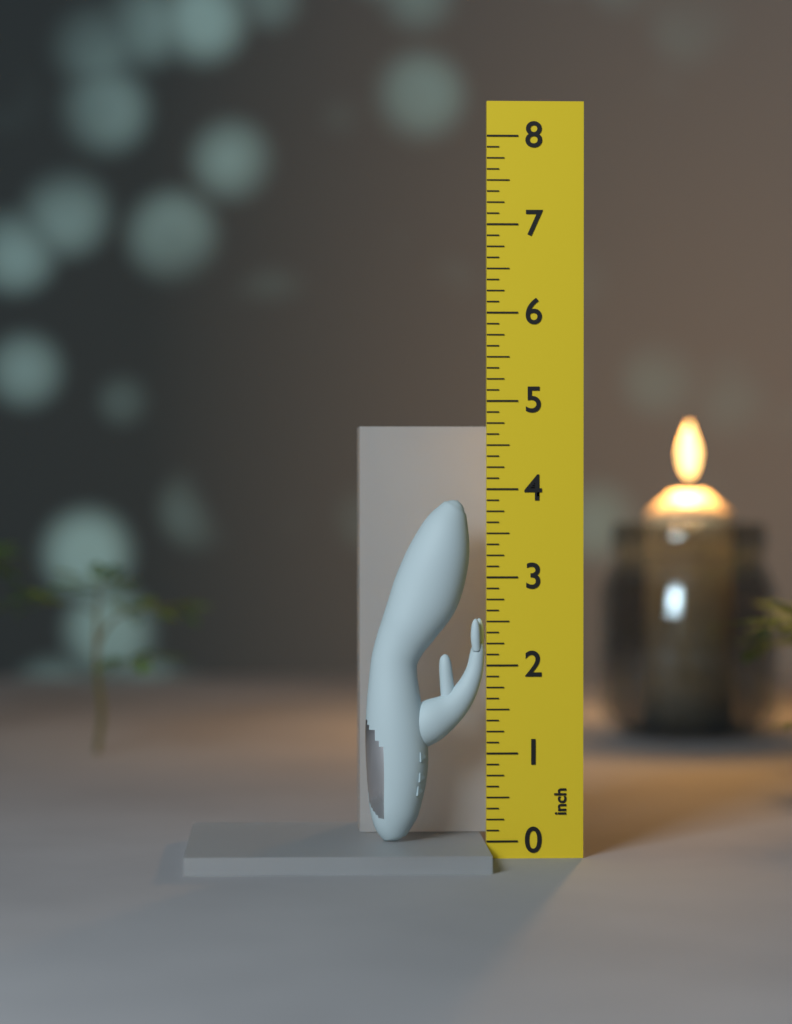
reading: 3.875 inch
